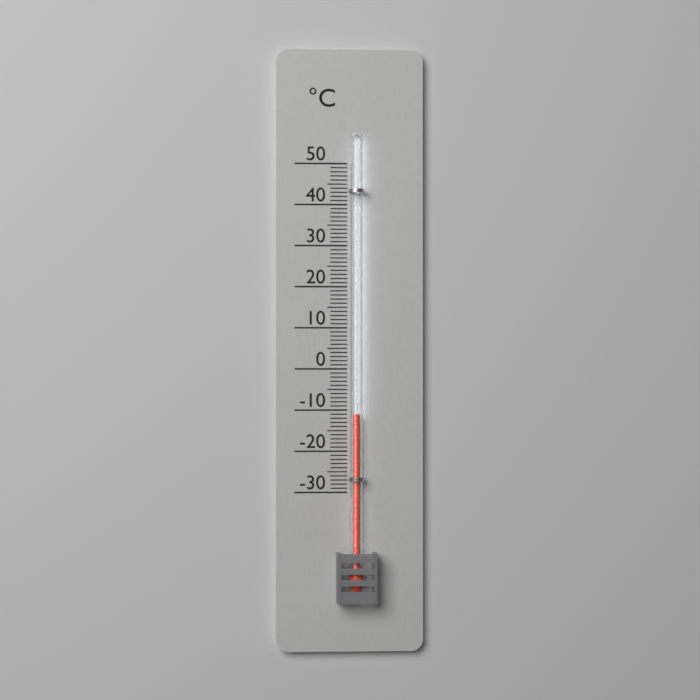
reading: -11 °C
